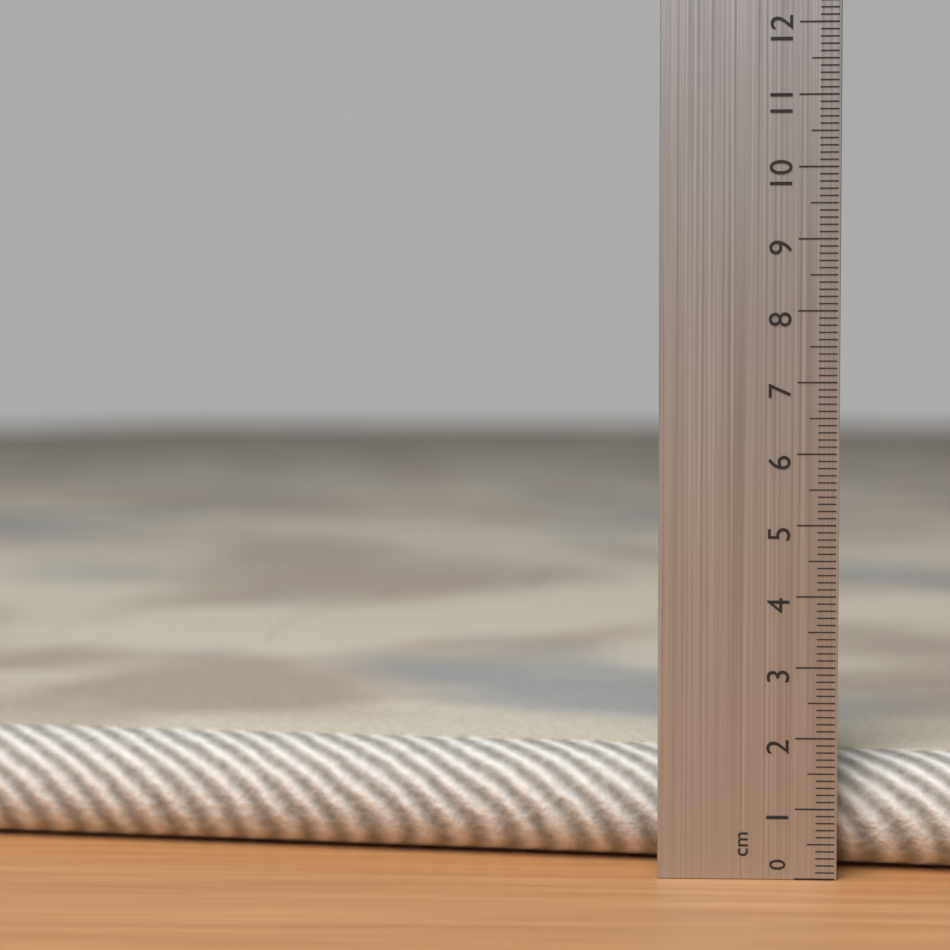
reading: 1.7 cm
